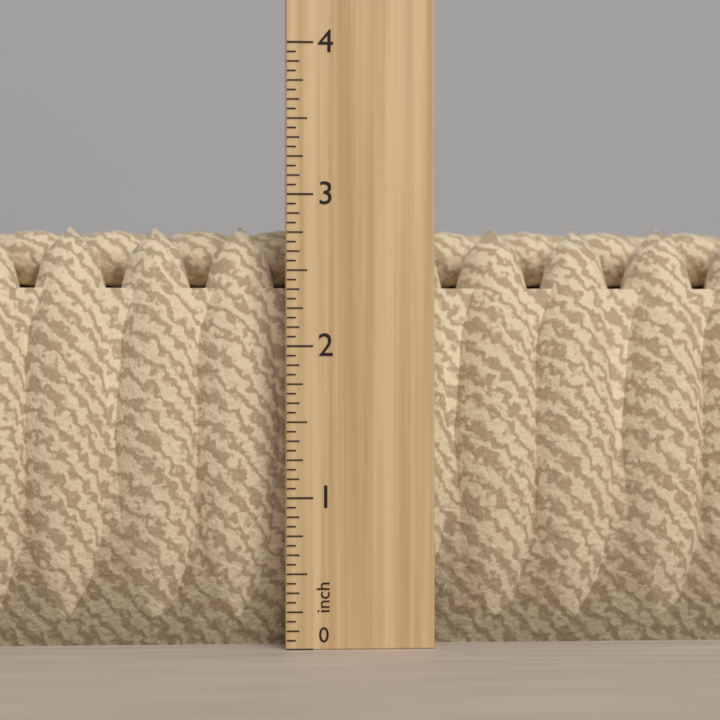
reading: 2.8125 in
